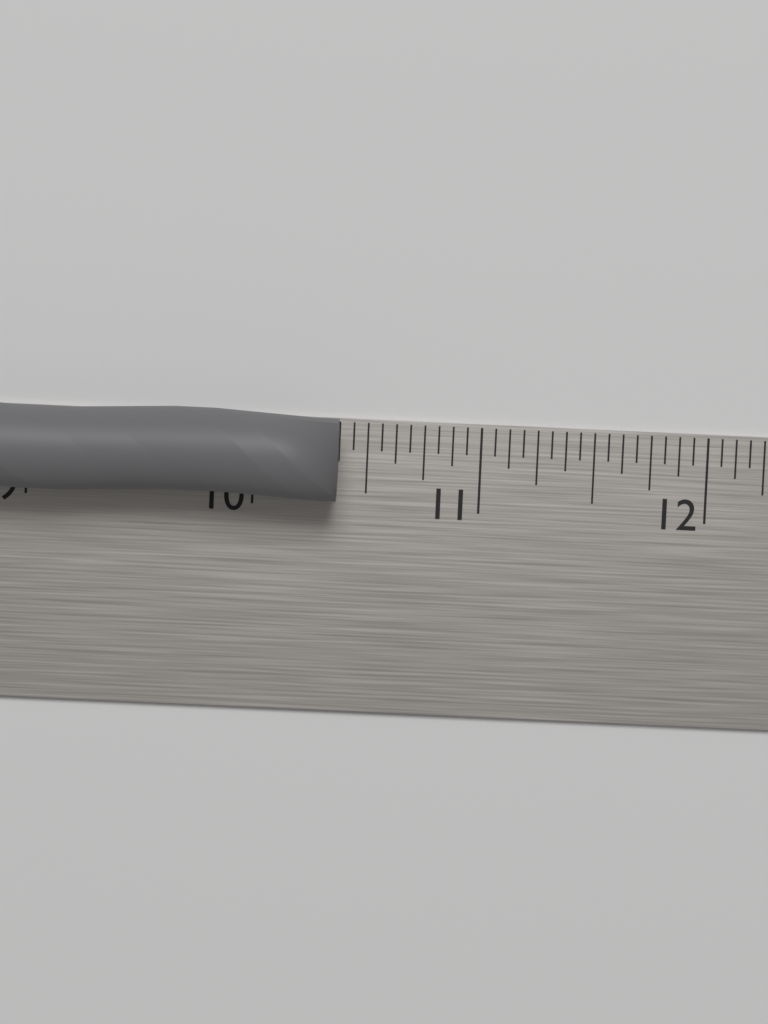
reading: 10.3750 in
